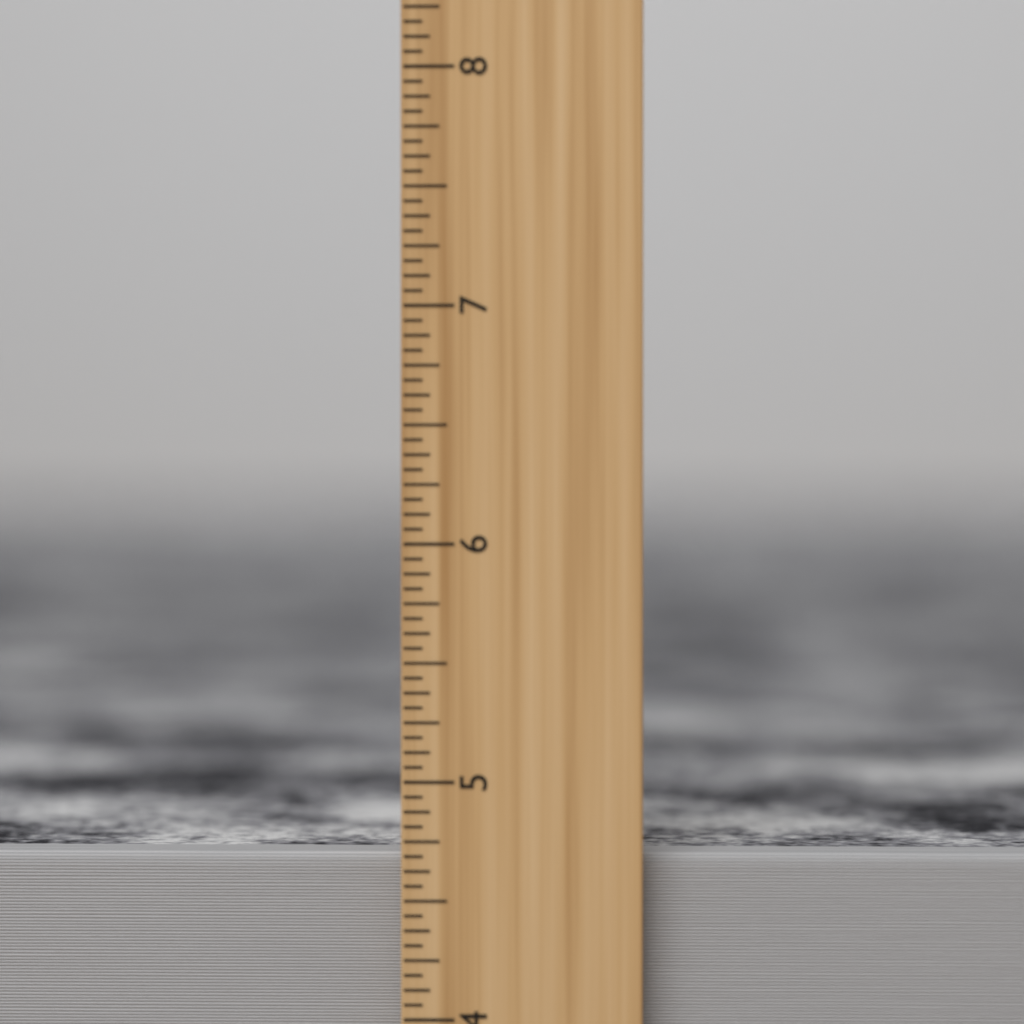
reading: 4.6875 inch
